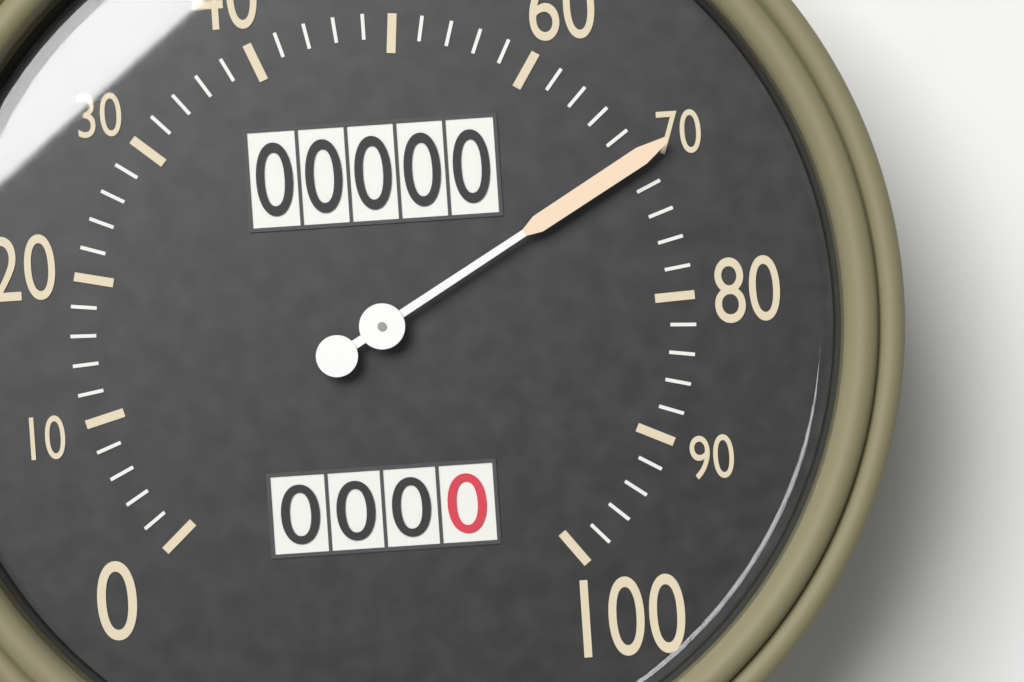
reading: 70 (no unit)
